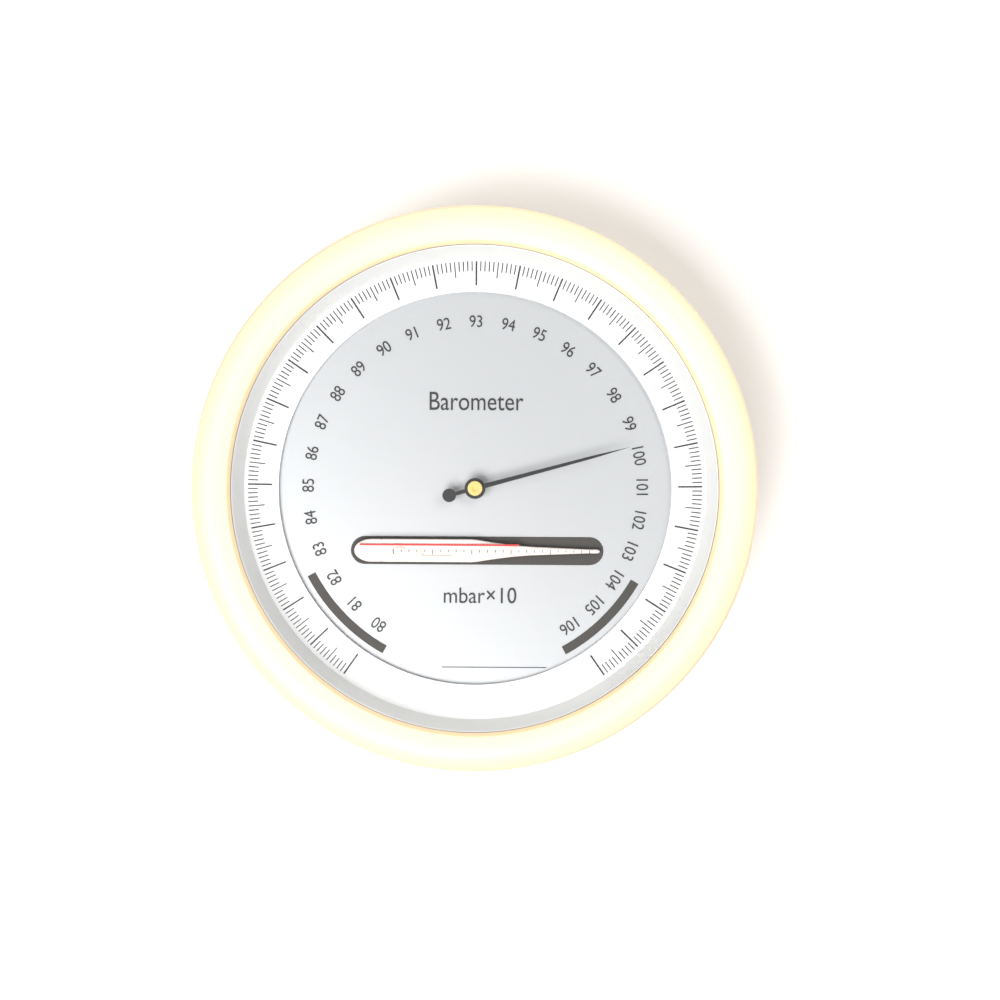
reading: 99.7 mbar×10
